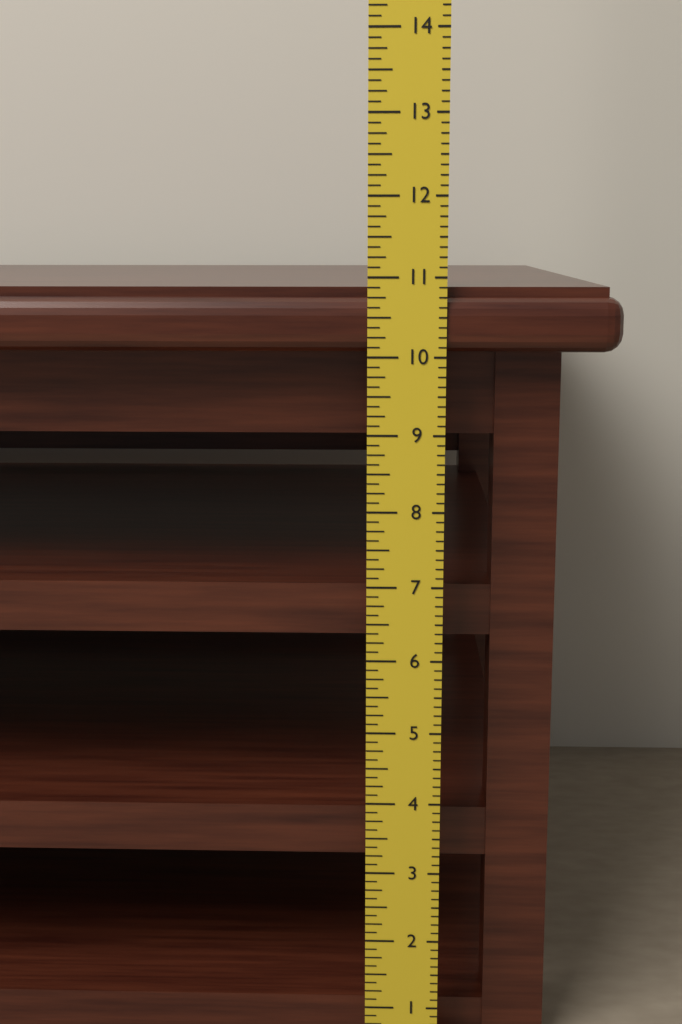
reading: 10.875 in
